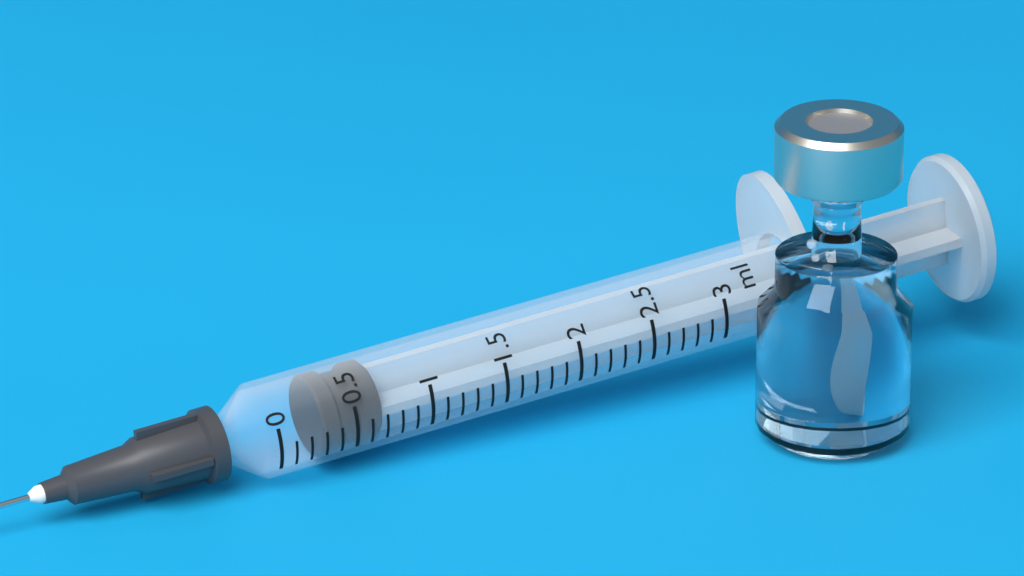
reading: 0.3 ml
